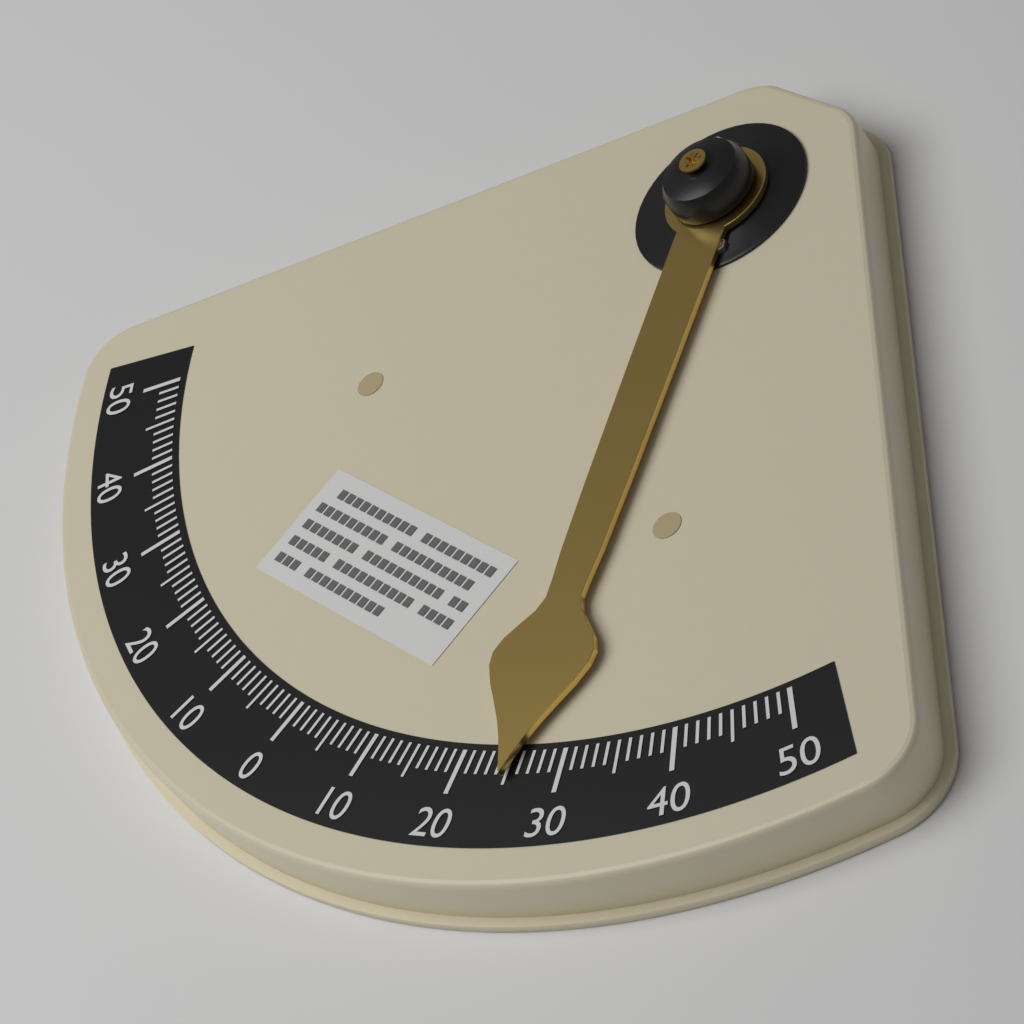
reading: 25 °
